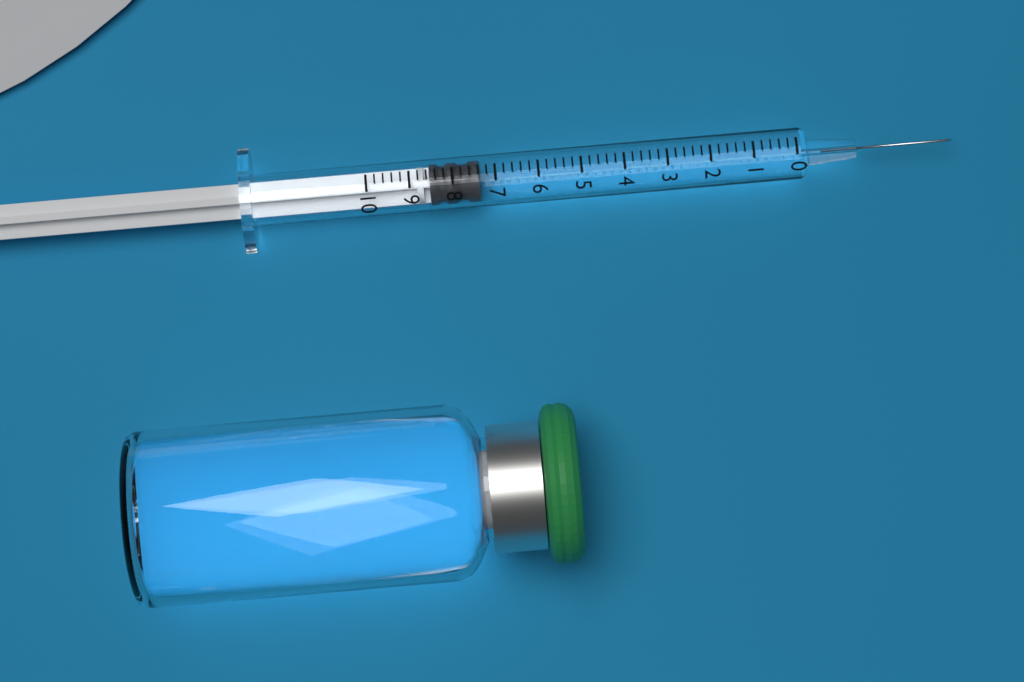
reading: 7.4 (no unit)
